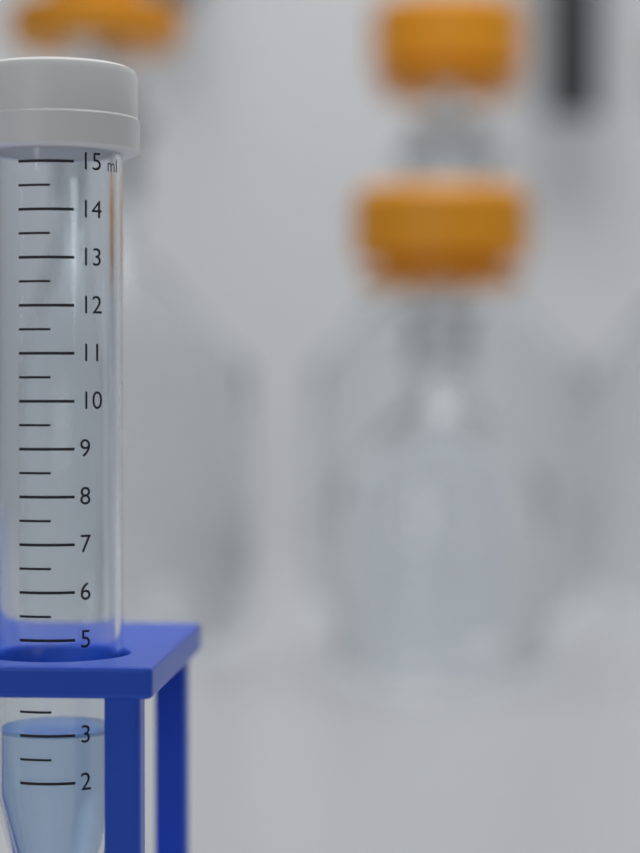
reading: 3.0 ml
